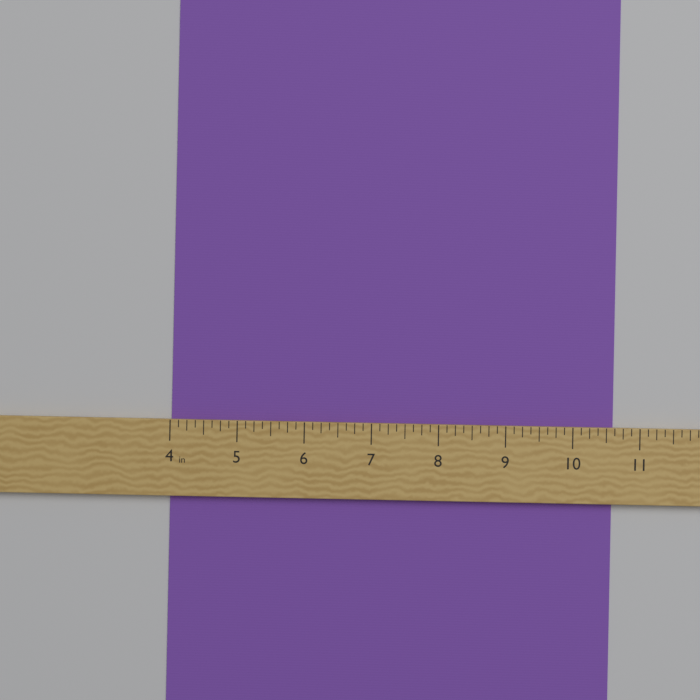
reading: 10.625 in
